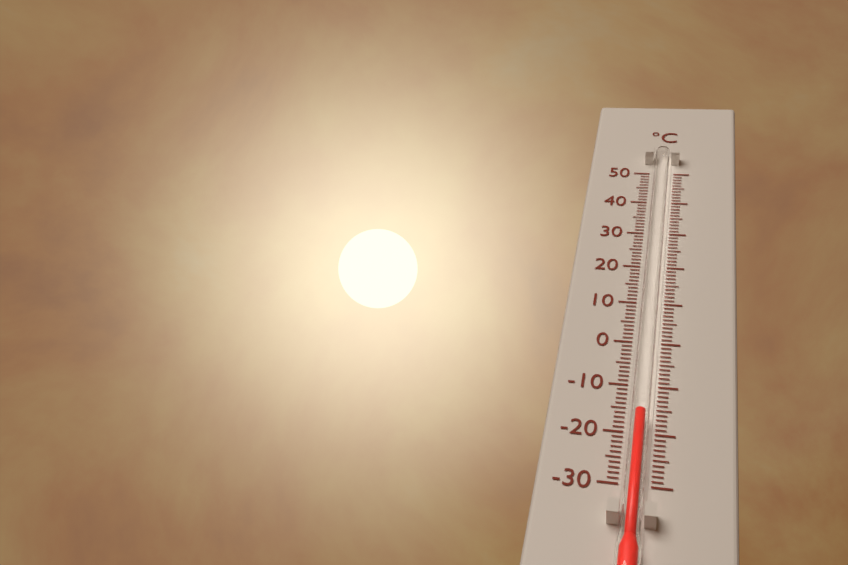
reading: -17 °C
